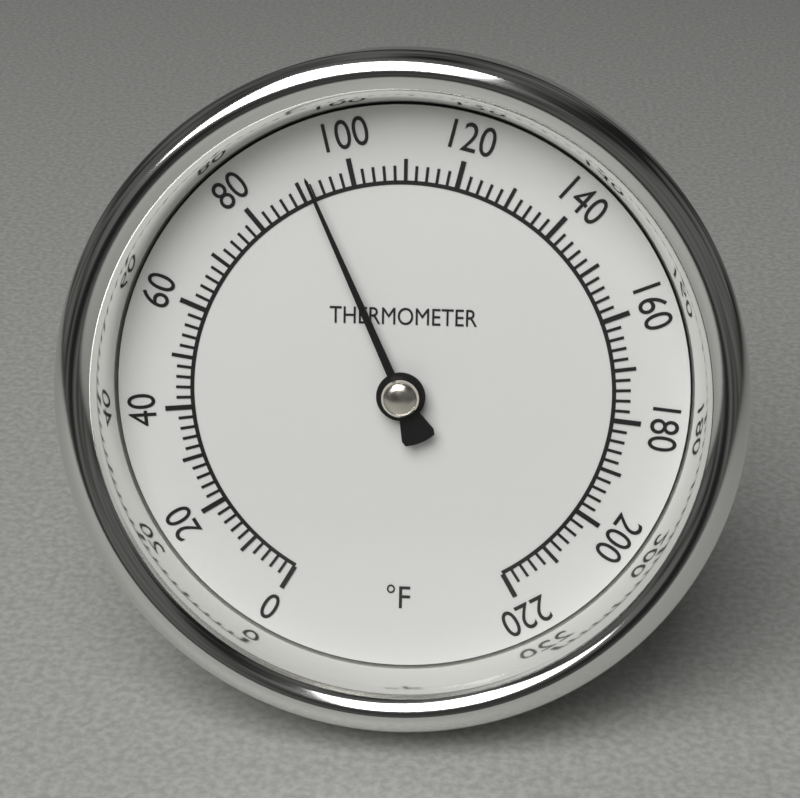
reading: 92 °F
